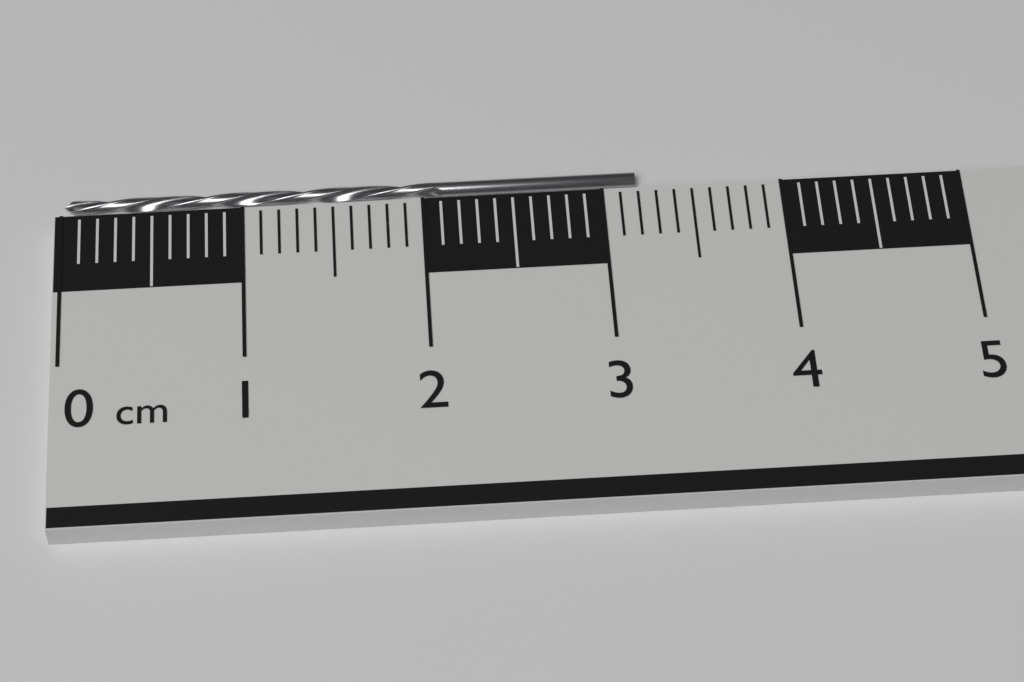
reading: 3.2 cm
